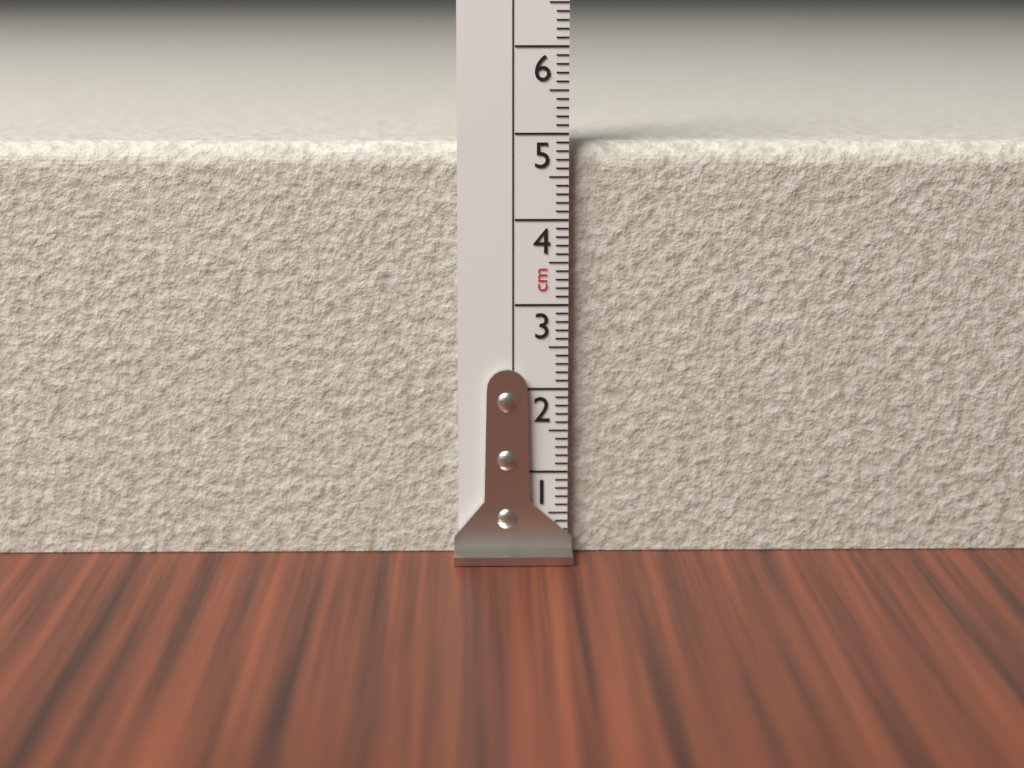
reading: 4.9 cm
